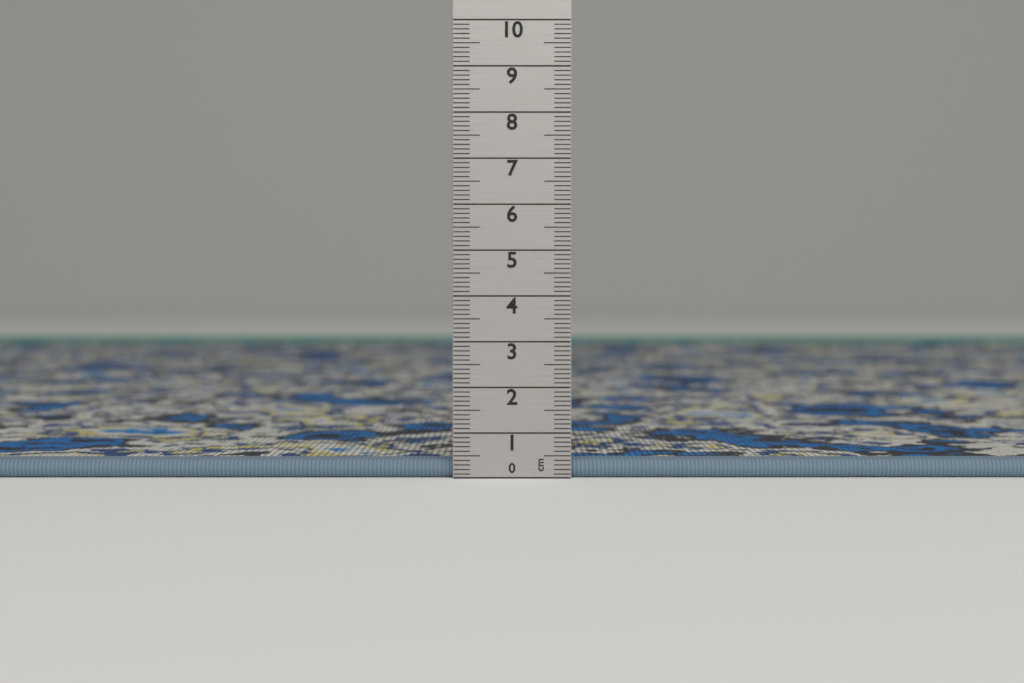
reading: 0.4 cm
